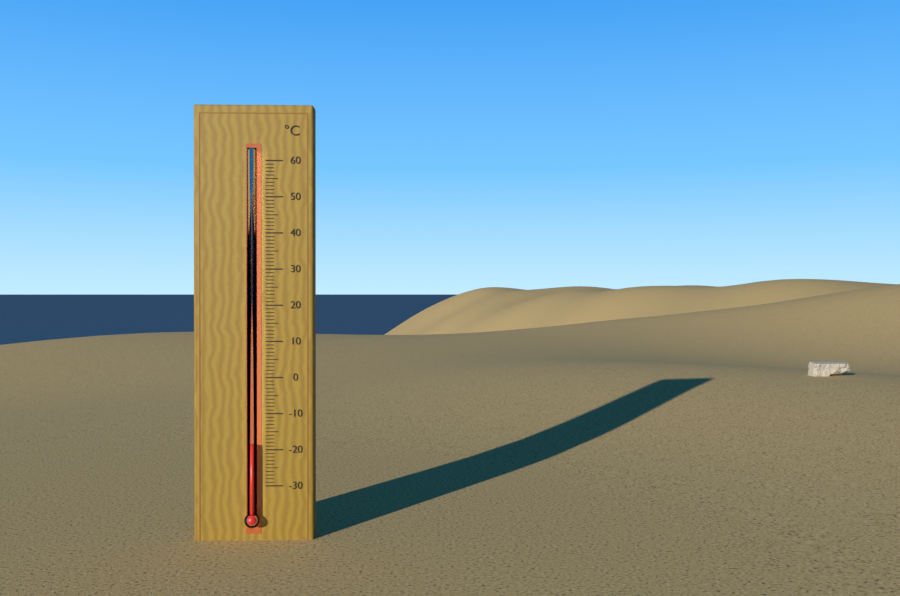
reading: -18 °C
